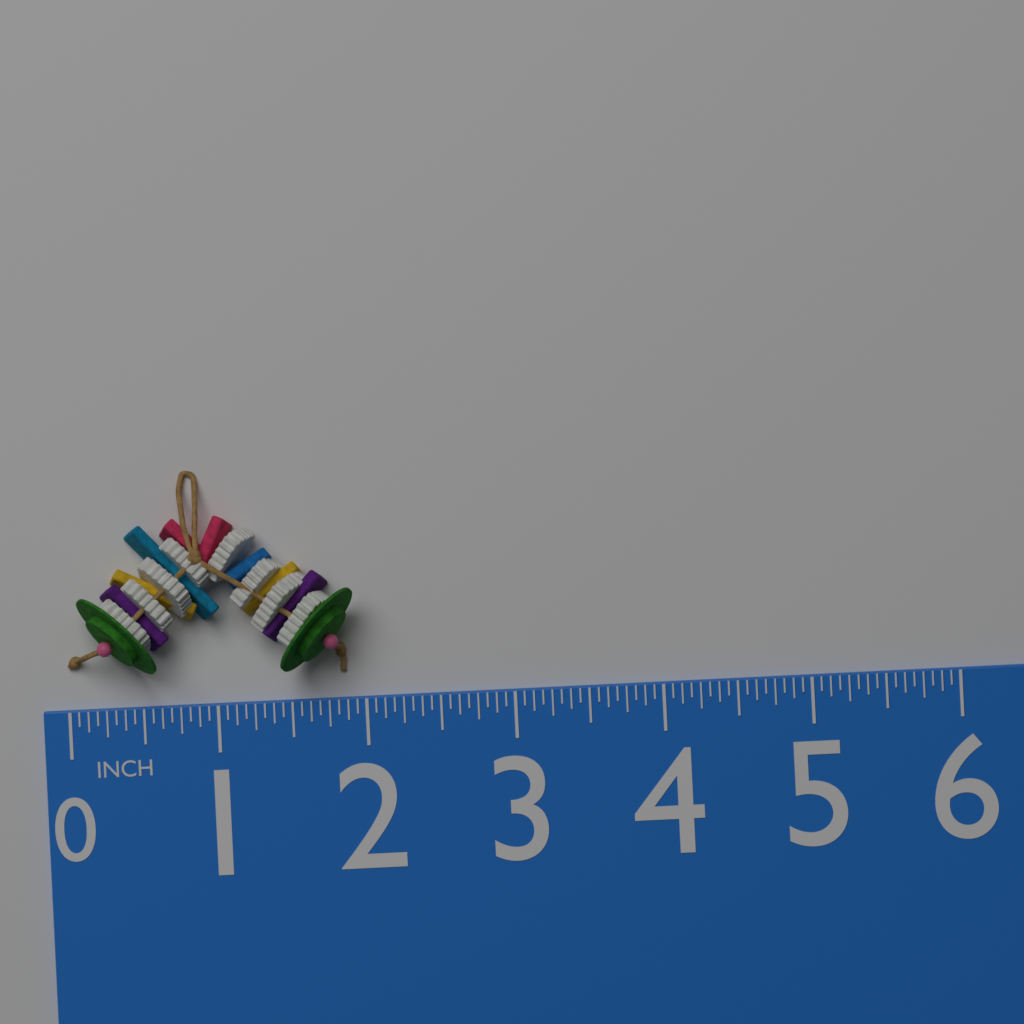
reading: 1.9375 in
